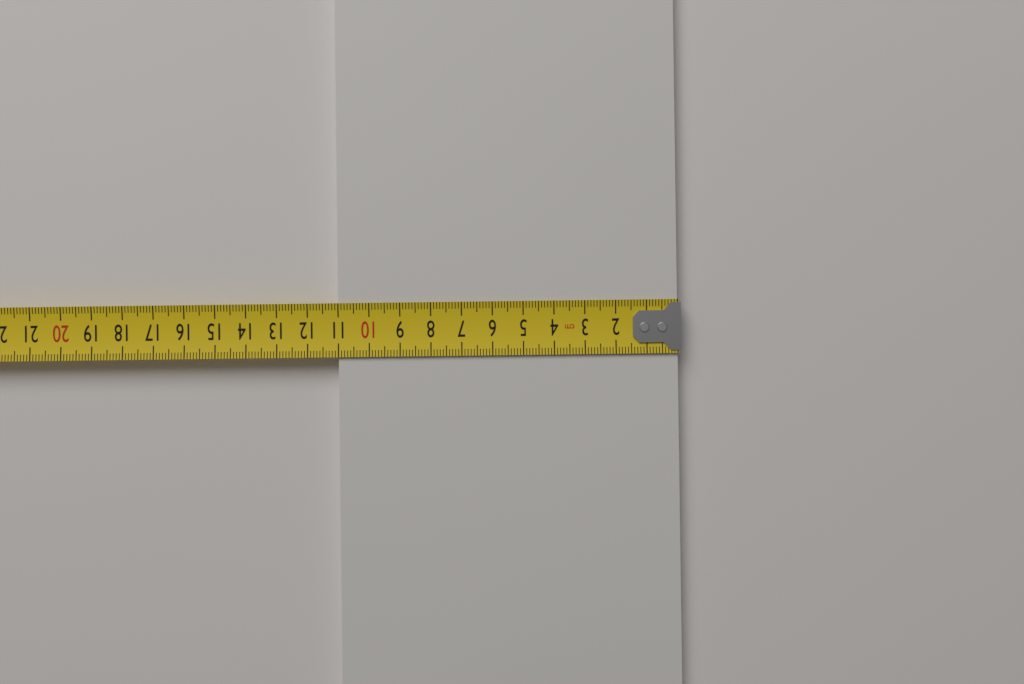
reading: 11.0 cm
